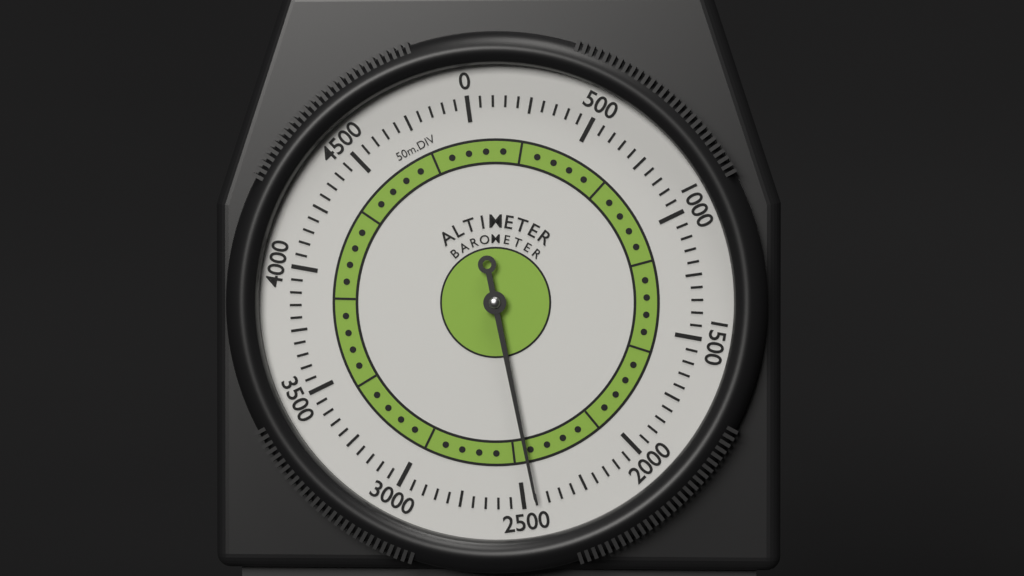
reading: 2450 m
